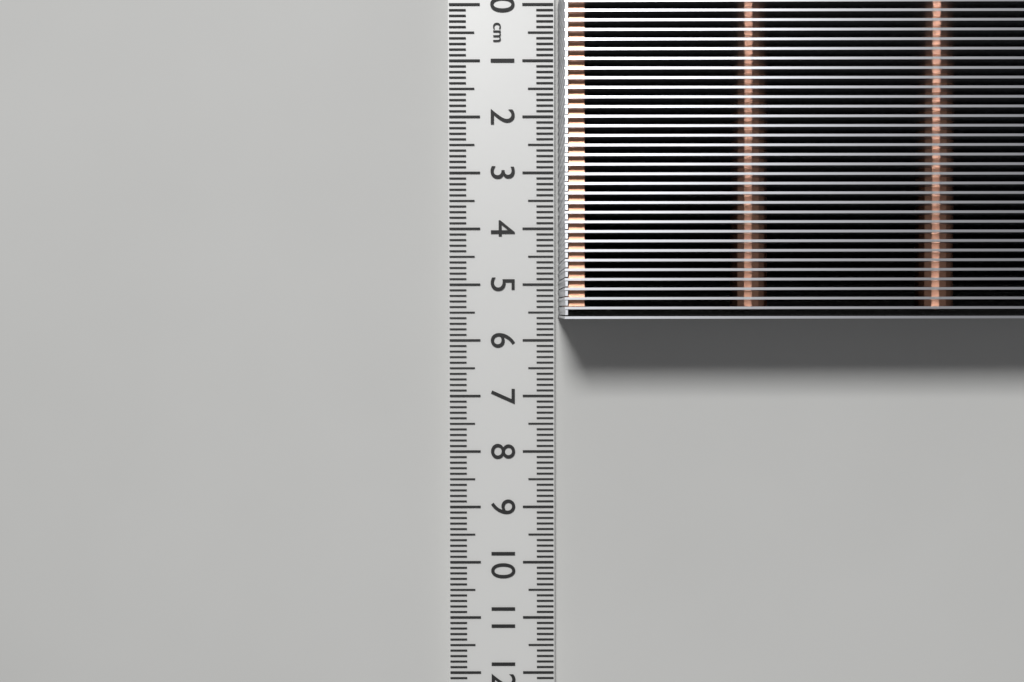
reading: 5.6 cm
